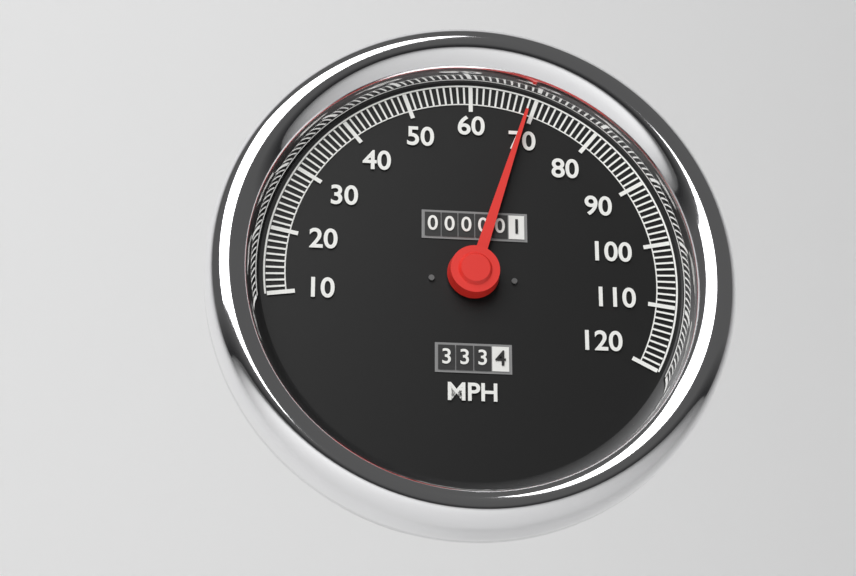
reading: 69 MPH
